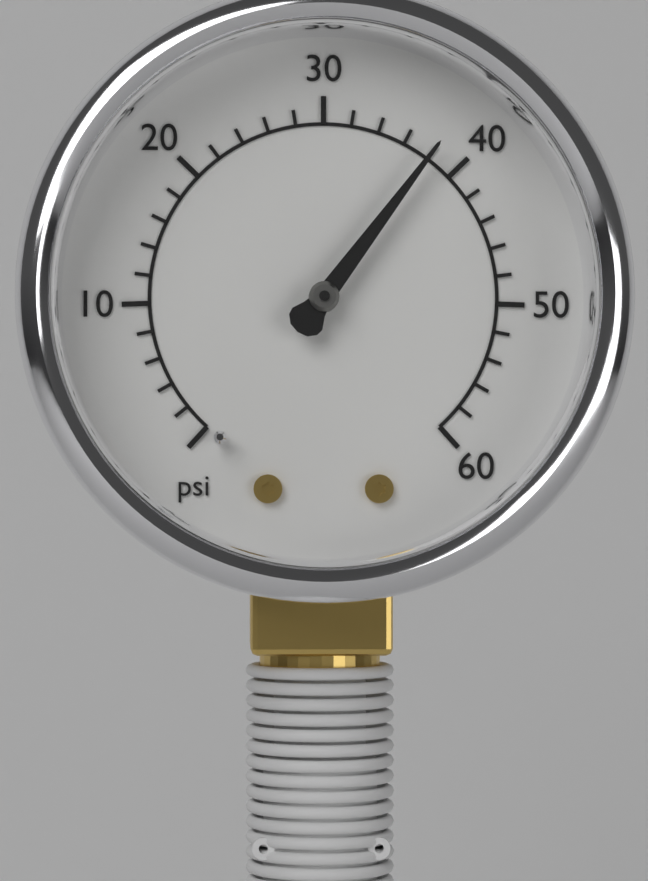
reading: 38 psi
